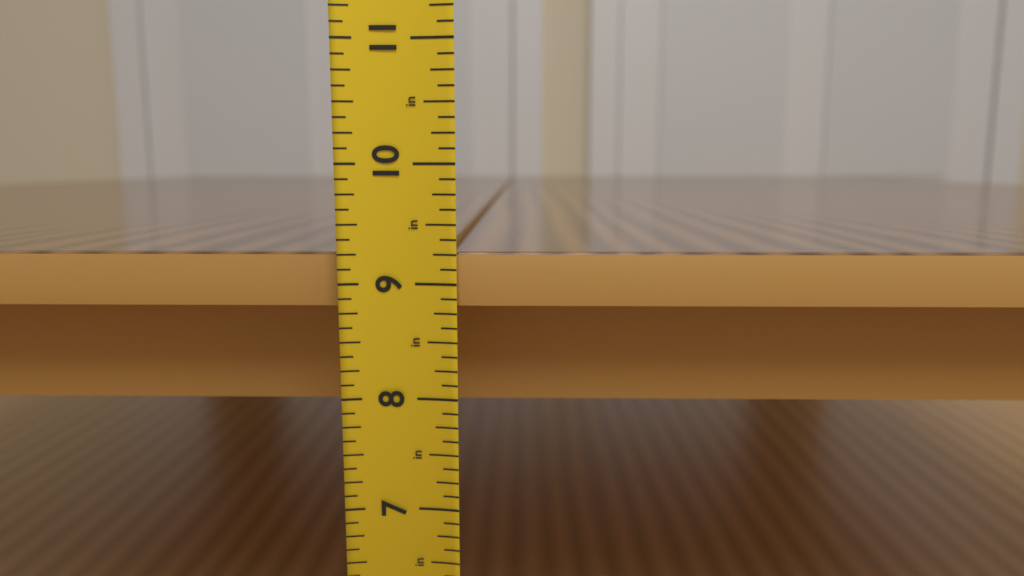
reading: 9.250 in
